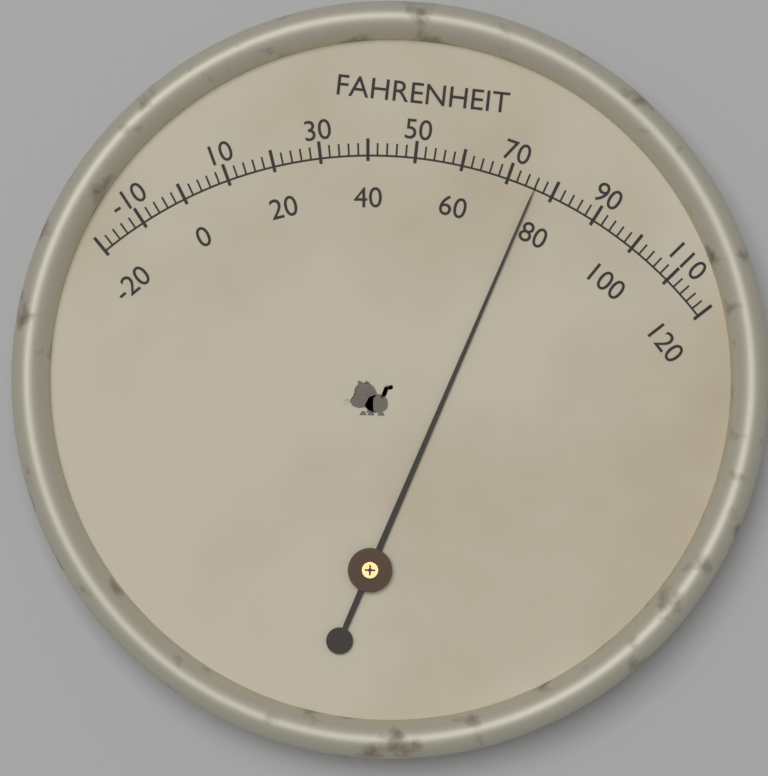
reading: 76 °F
